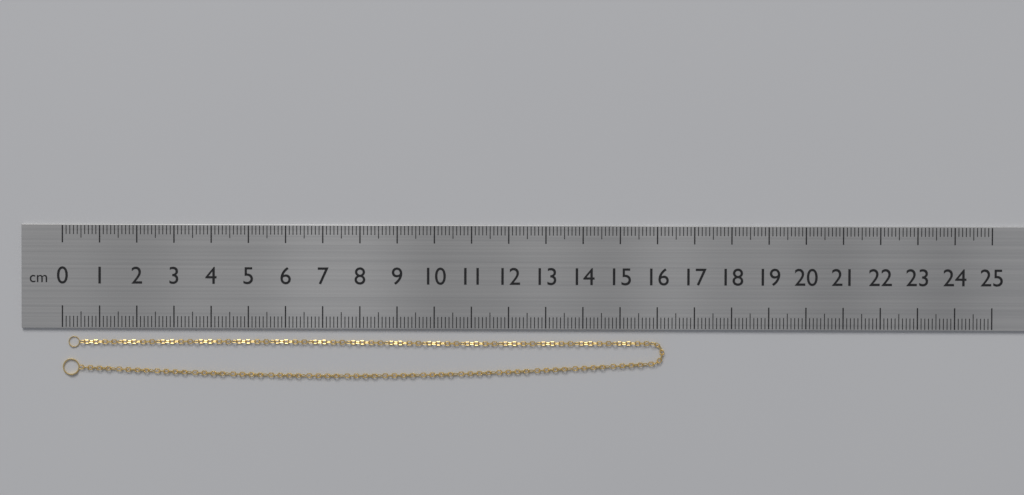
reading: 16.2 cm
